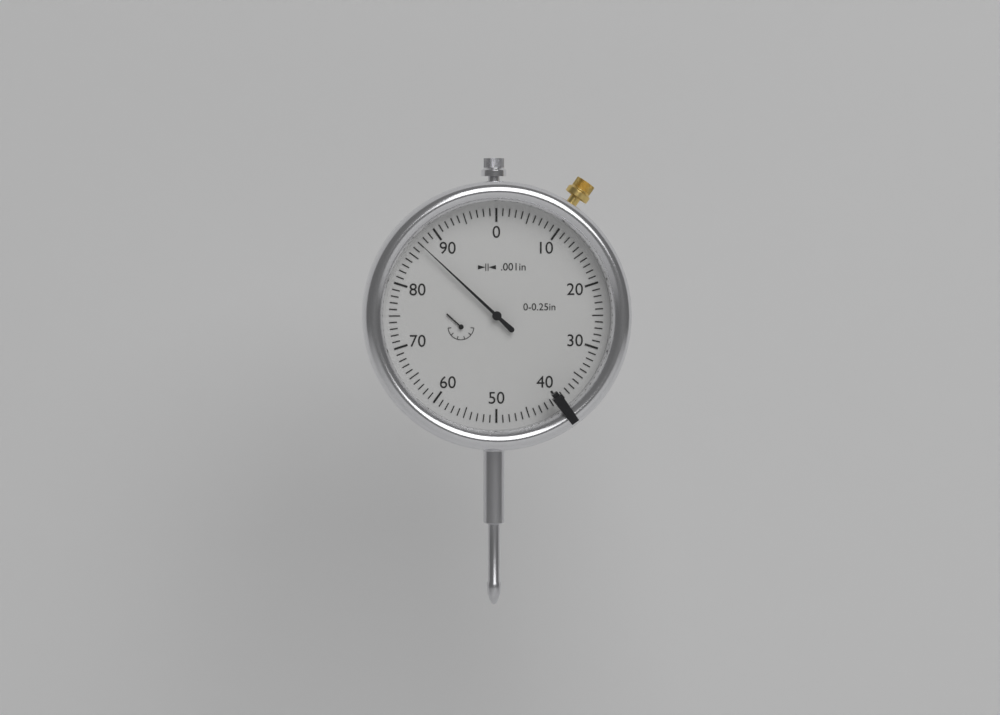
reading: 0.087 in
